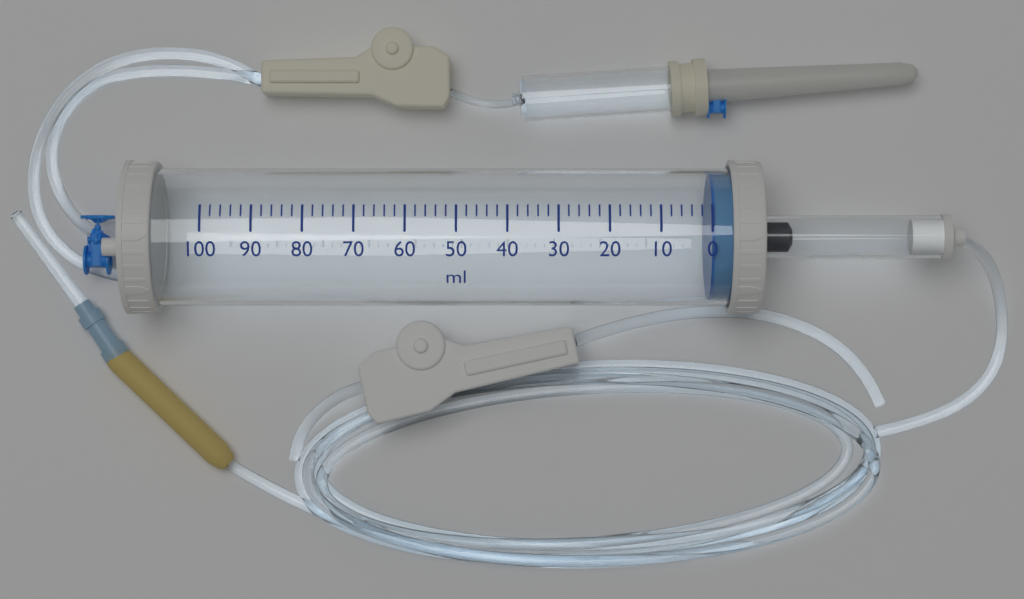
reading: 0 ml
